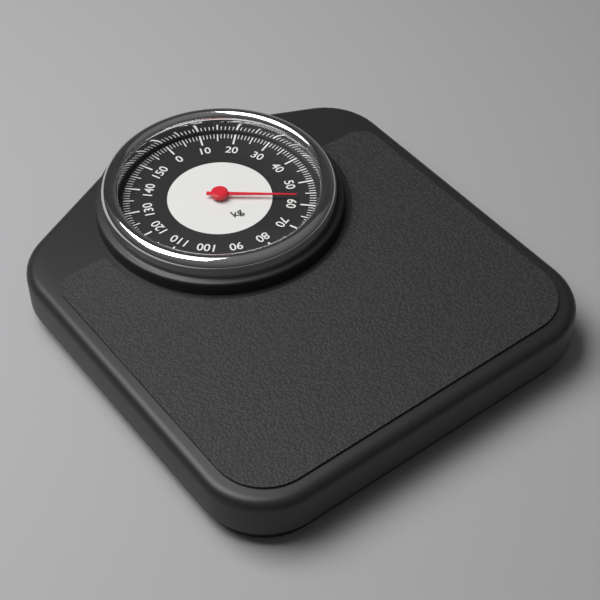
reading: 57 kg
